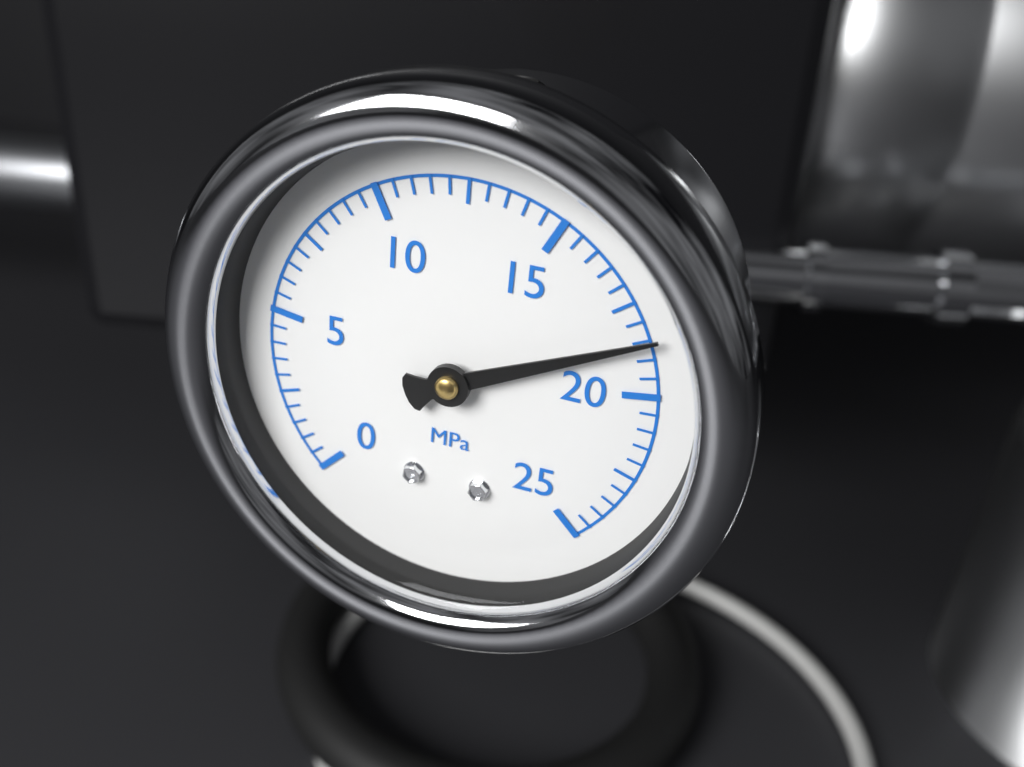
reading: 18.5 MPa
